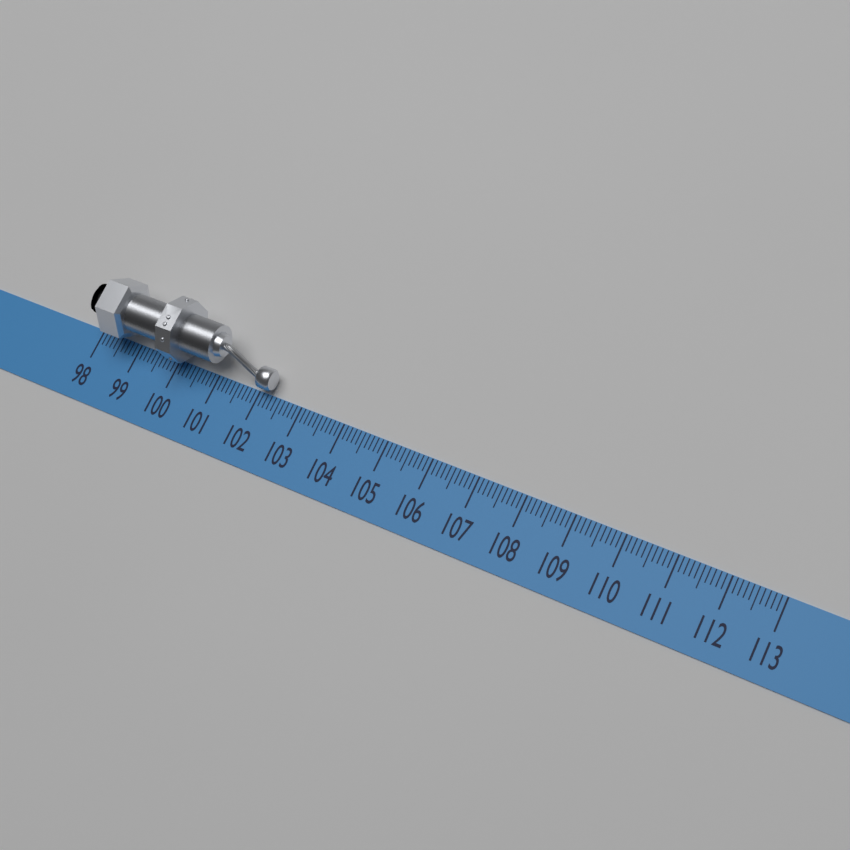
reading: 102.3 (no unit)
